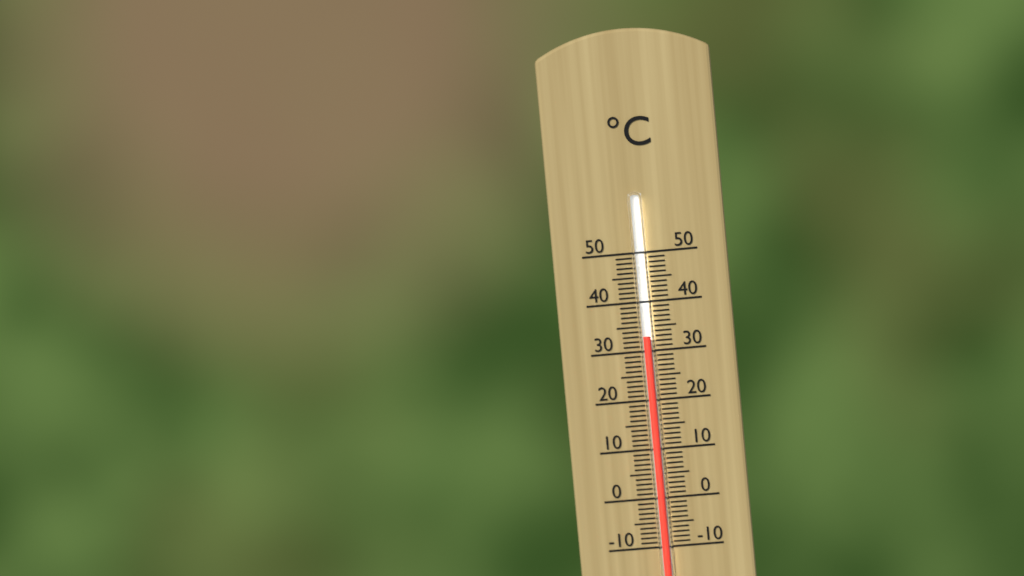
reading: 33 °C
